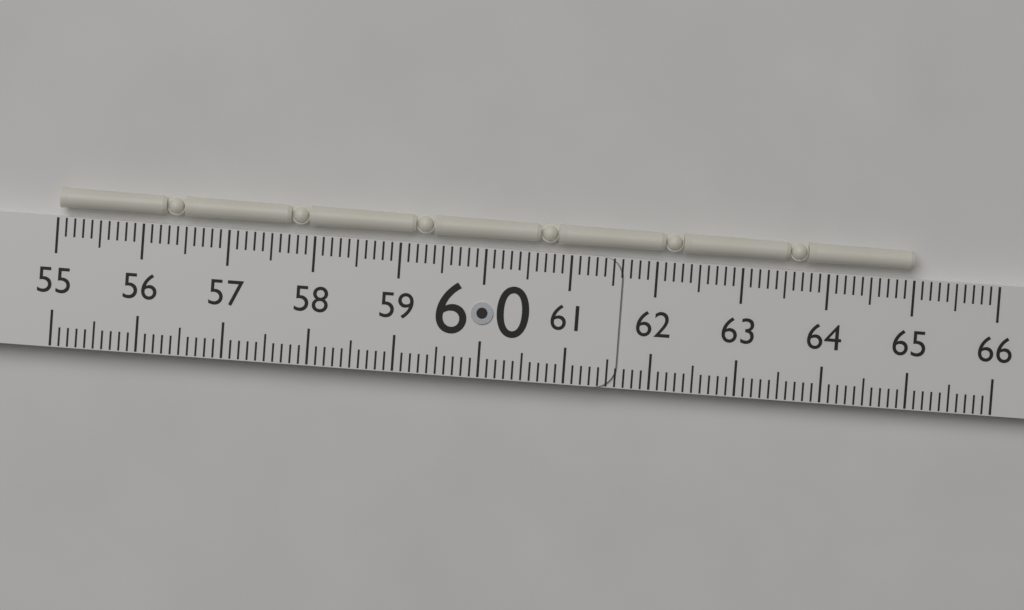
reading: 65.0 (no unit)
